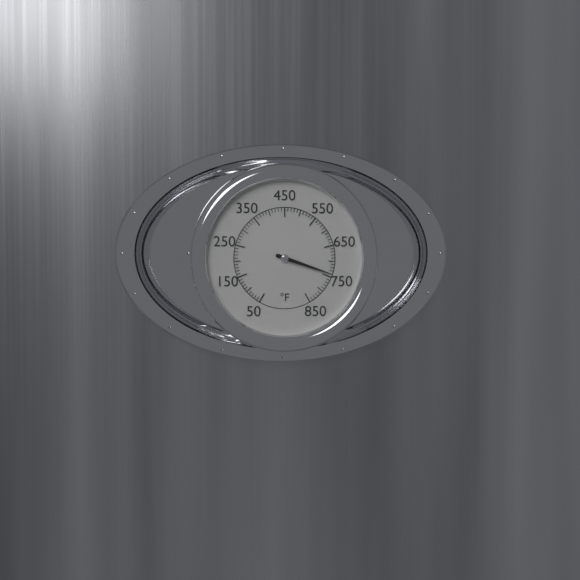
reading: 740 °F
